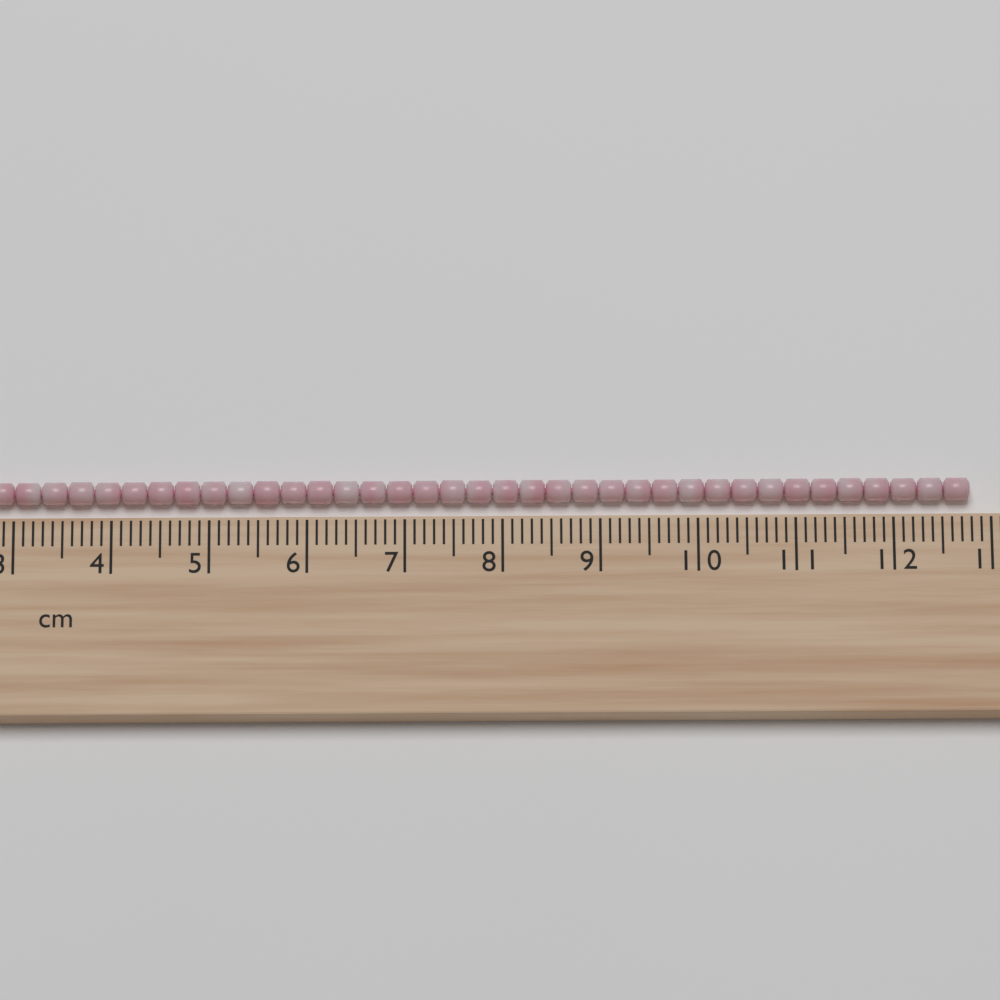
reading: 12.8 cm
